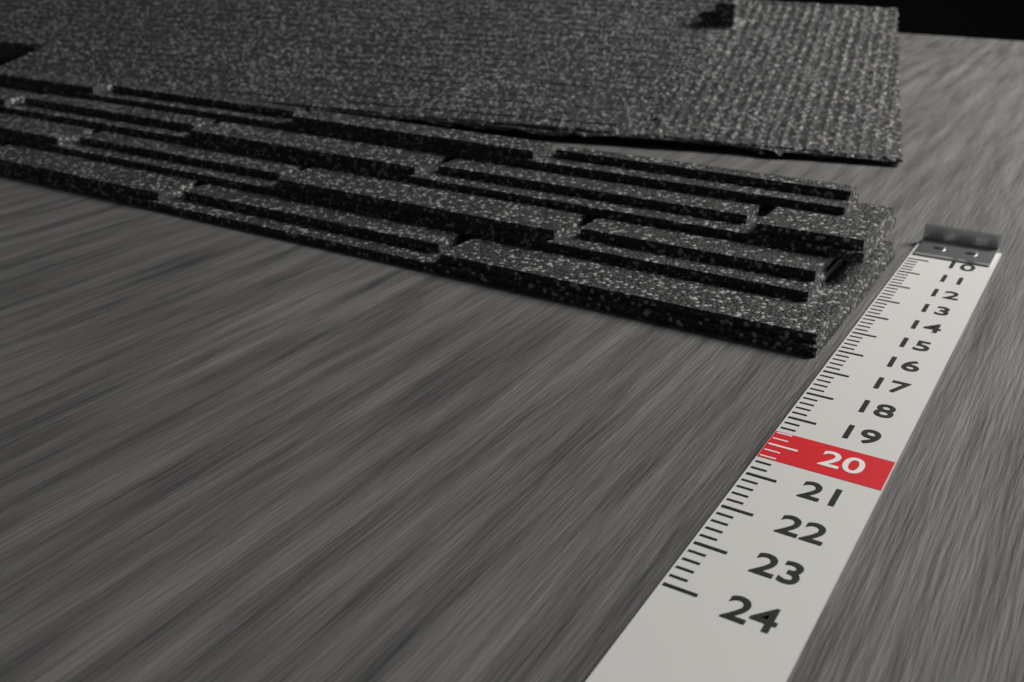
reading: 16.4 (no unit)
